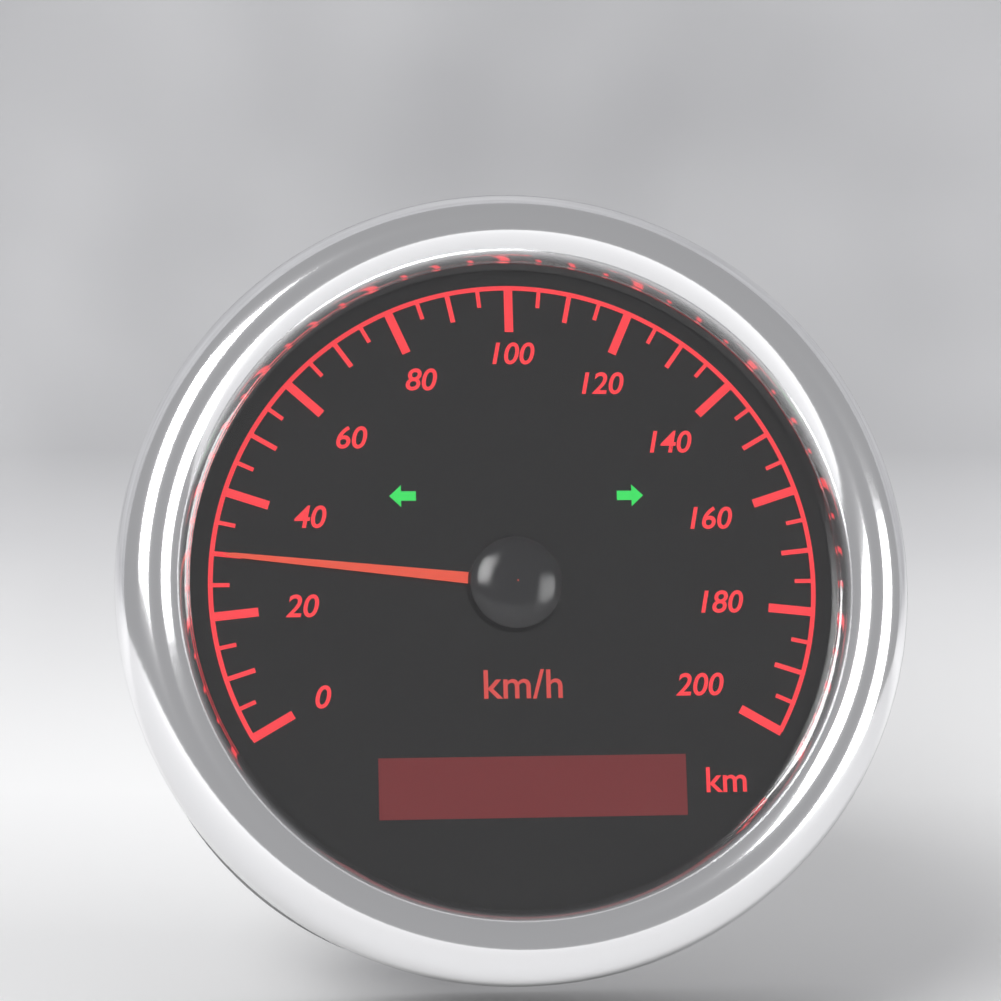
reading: 30 km/h
